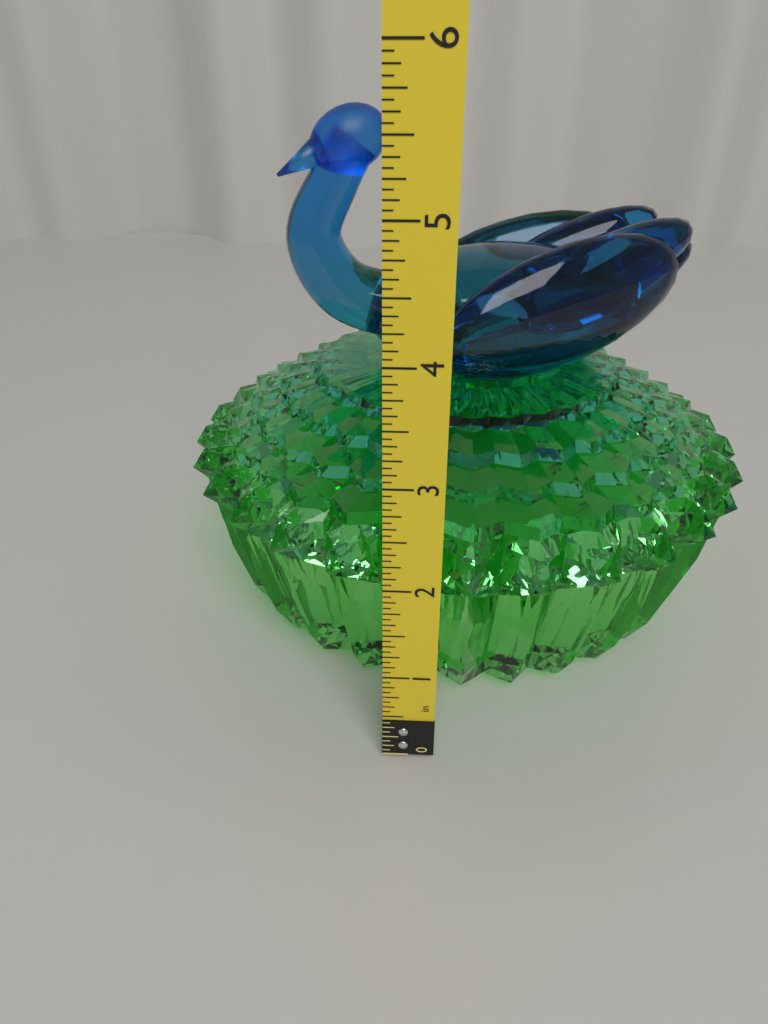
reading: 5.5625 in
